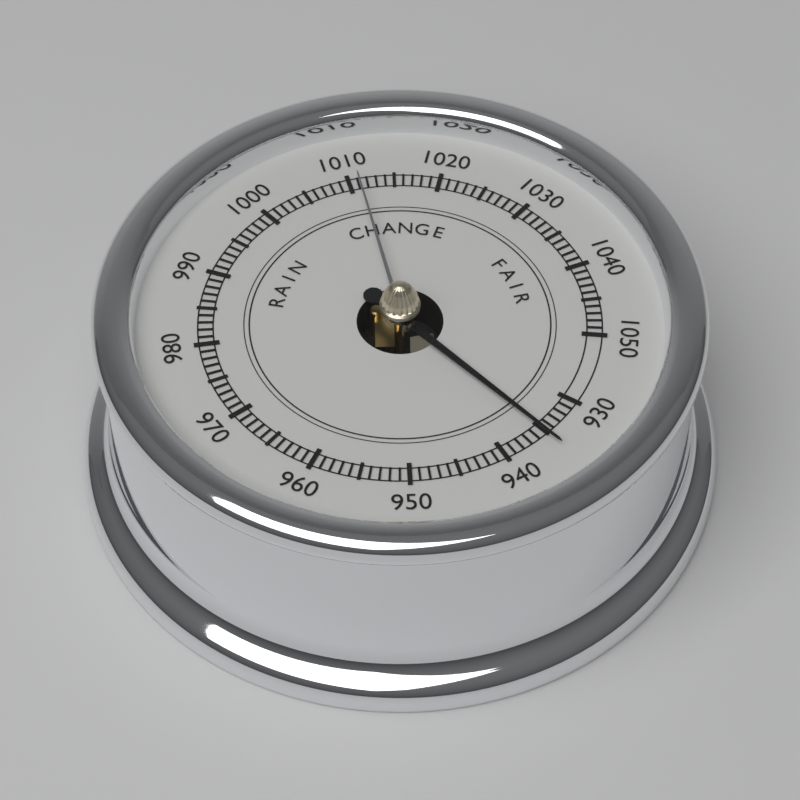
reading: 935 (no unit)
